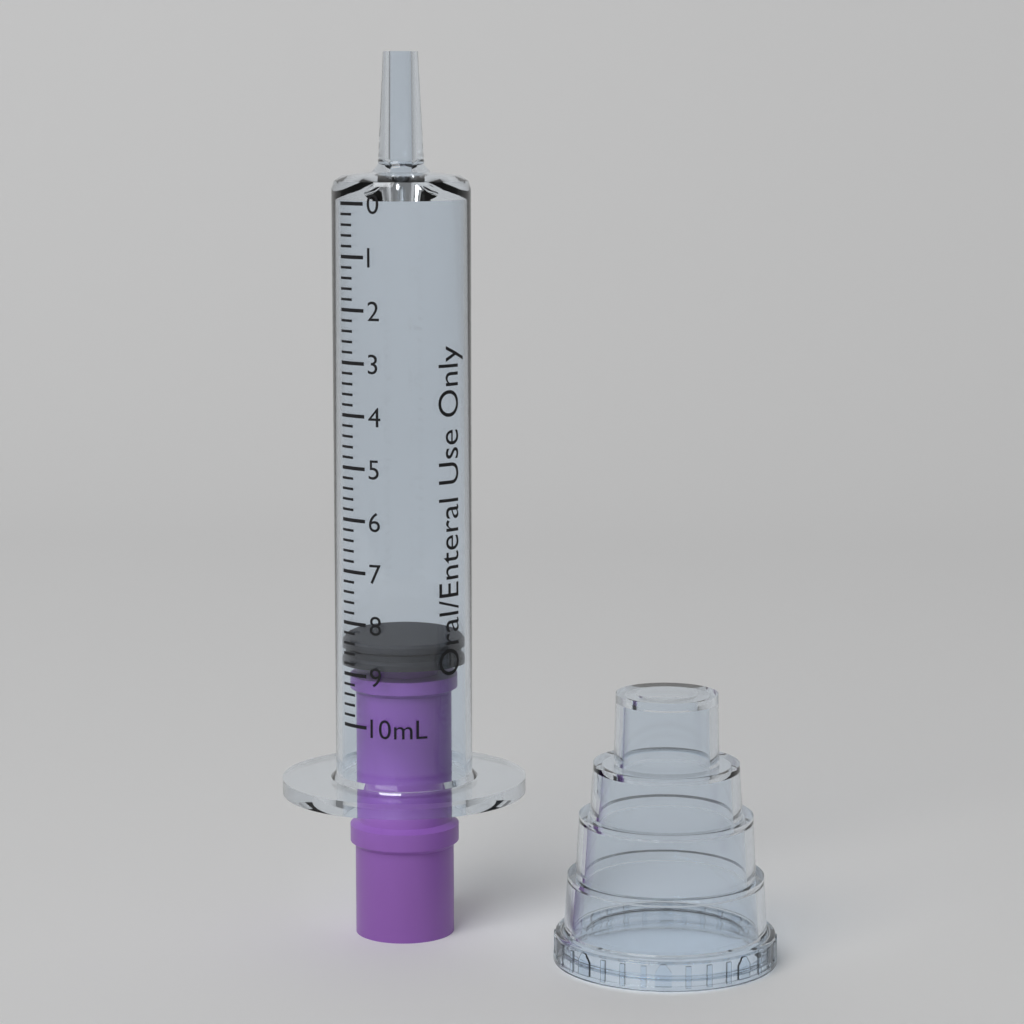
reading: 8.4 mL
